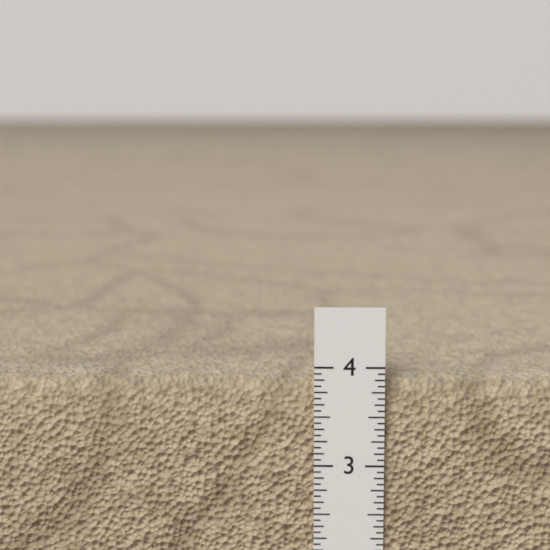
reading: 3.8750 in
